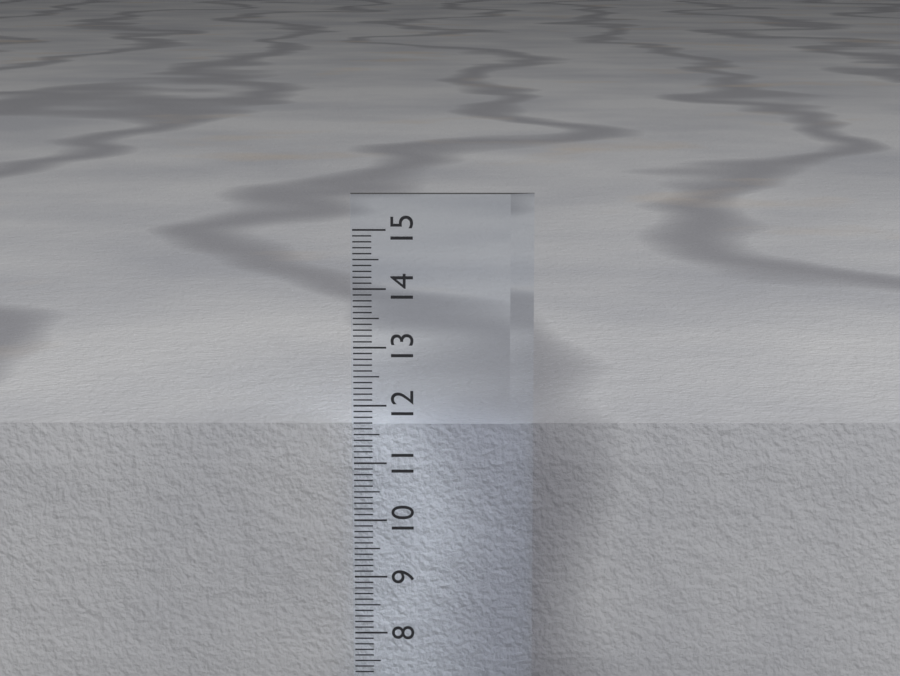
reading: 11.6 cm
